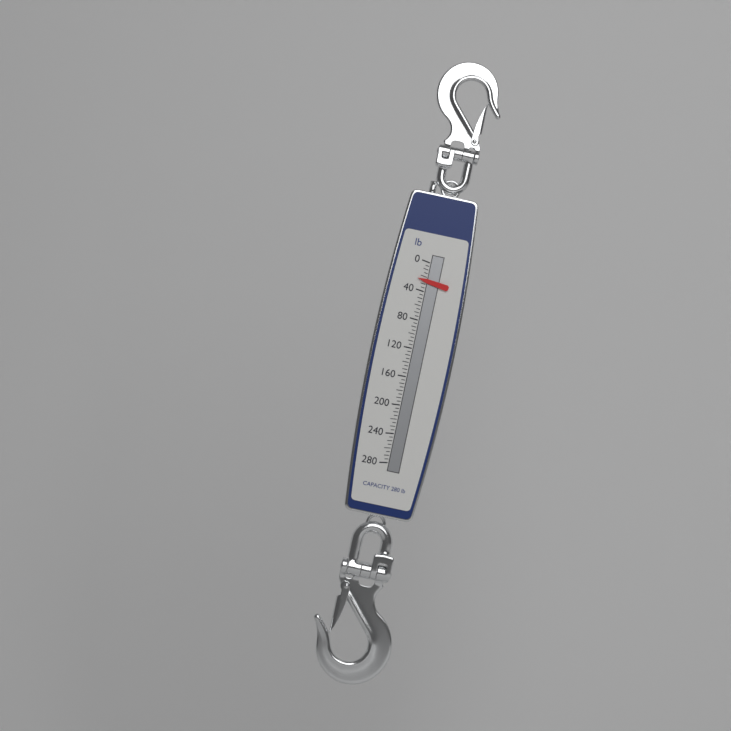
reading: 25 lb
